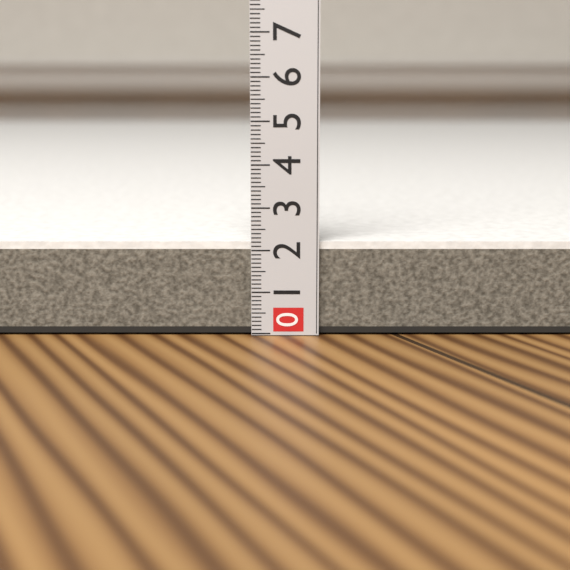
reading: 2.2 (no unit)
